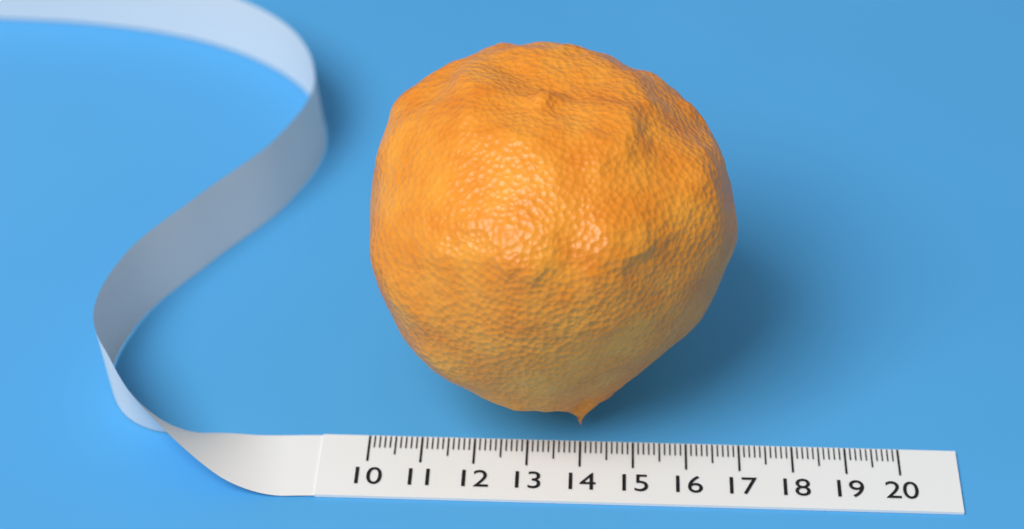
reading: 16.8 (no unit)
